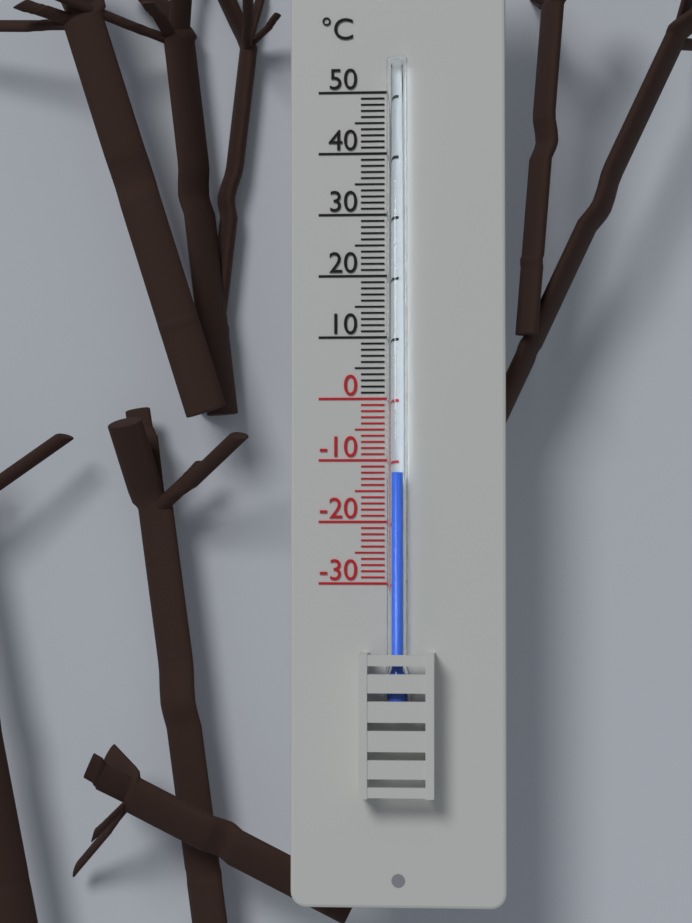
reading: -12 °C
